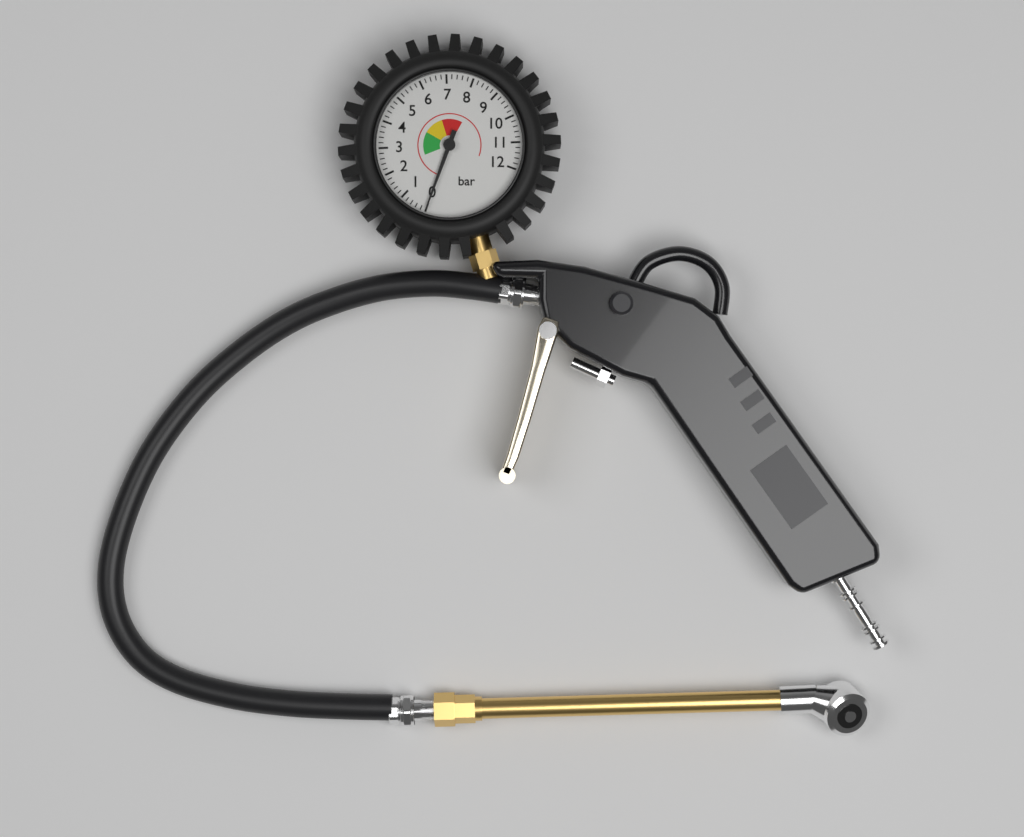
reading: 0.0 bar
